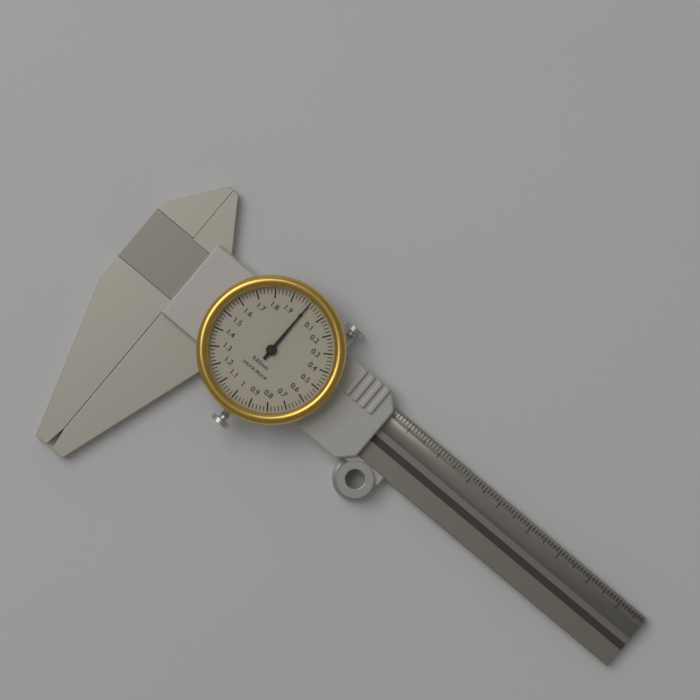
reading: 0.00 mm
